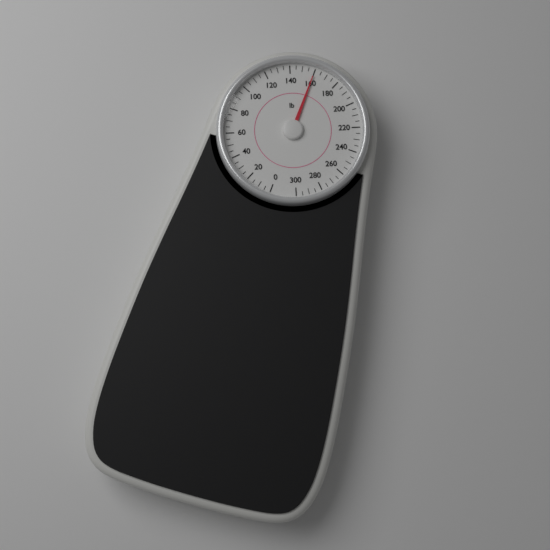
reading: 160 lb
